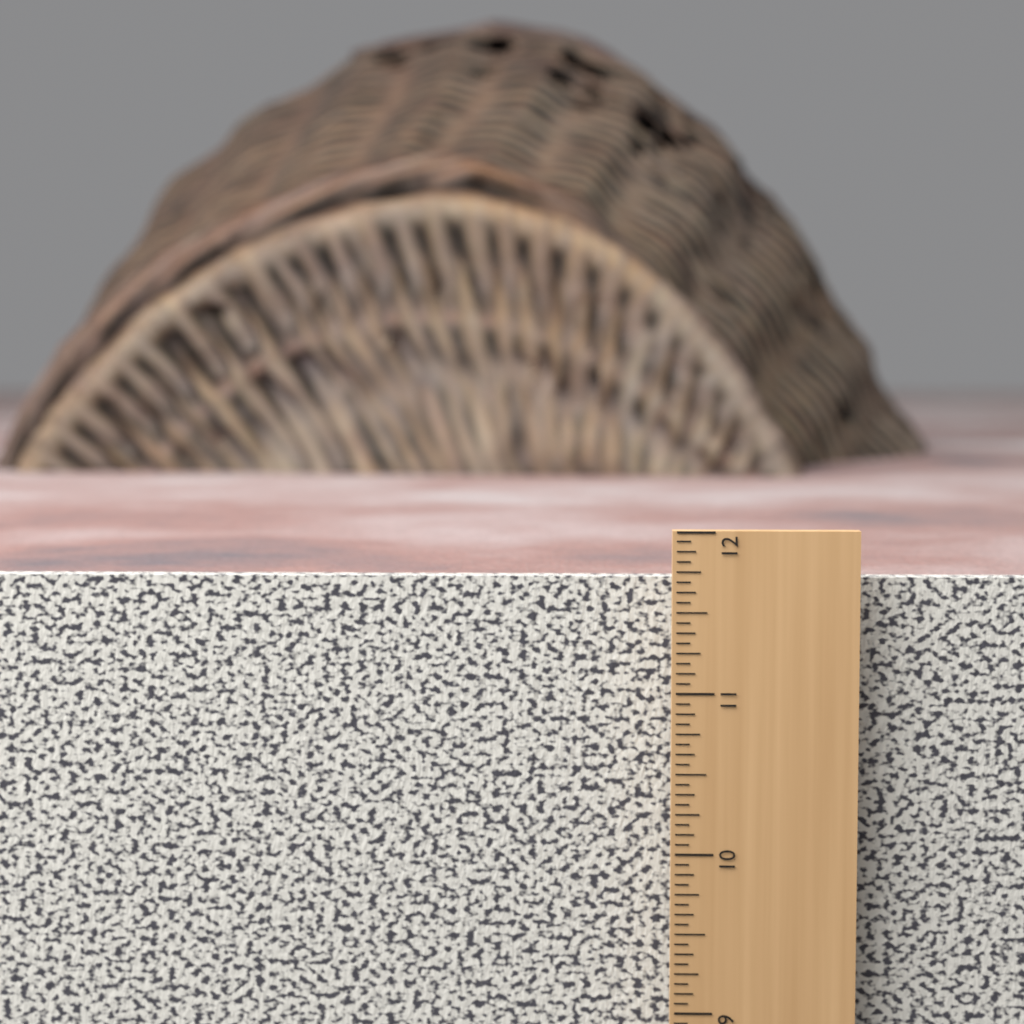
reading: 11.6875 in
